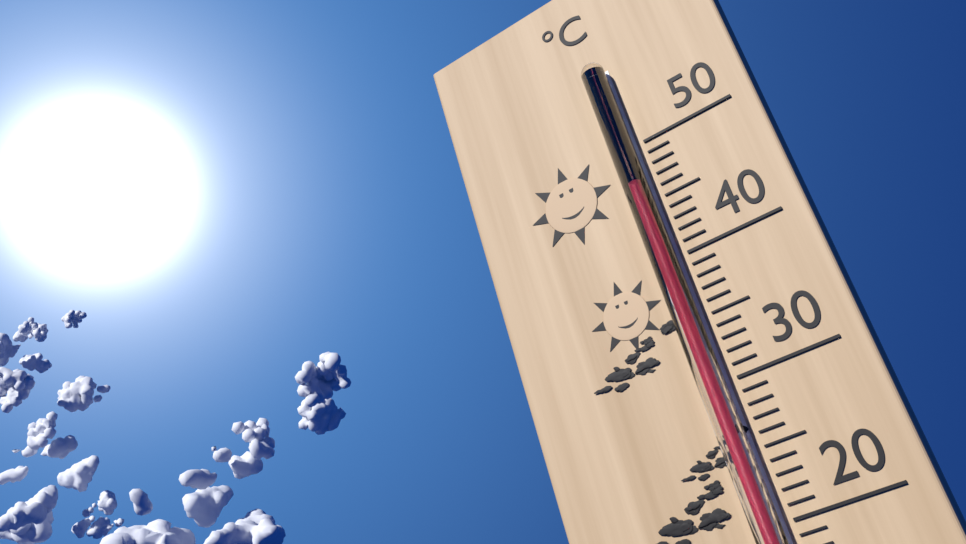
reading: 46 °C
